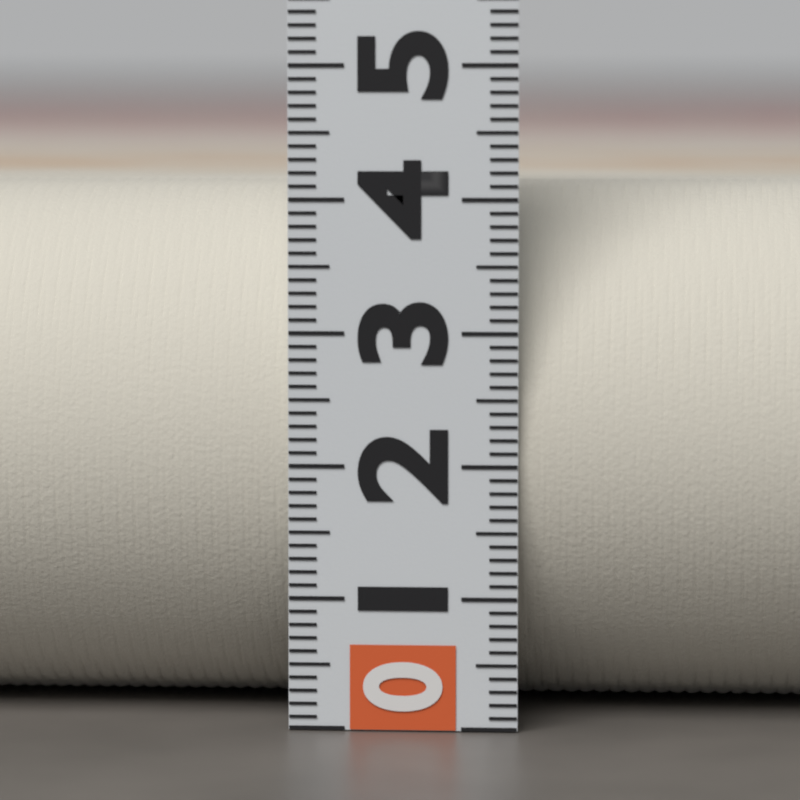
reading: 4.1 (no unit)
